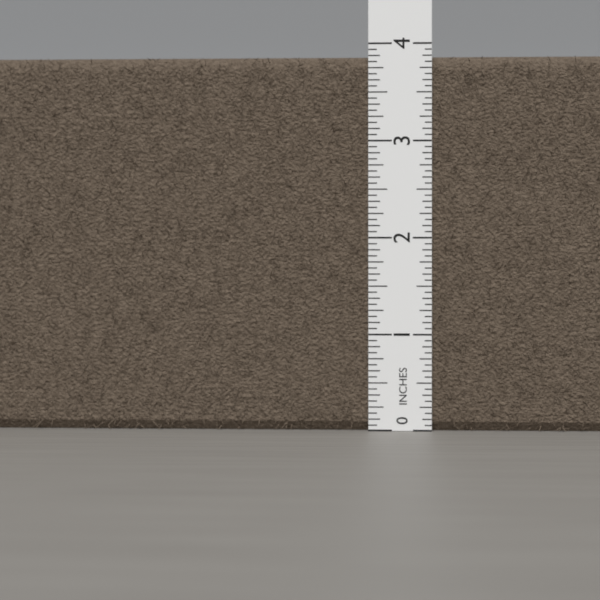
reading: 3.8750 in
